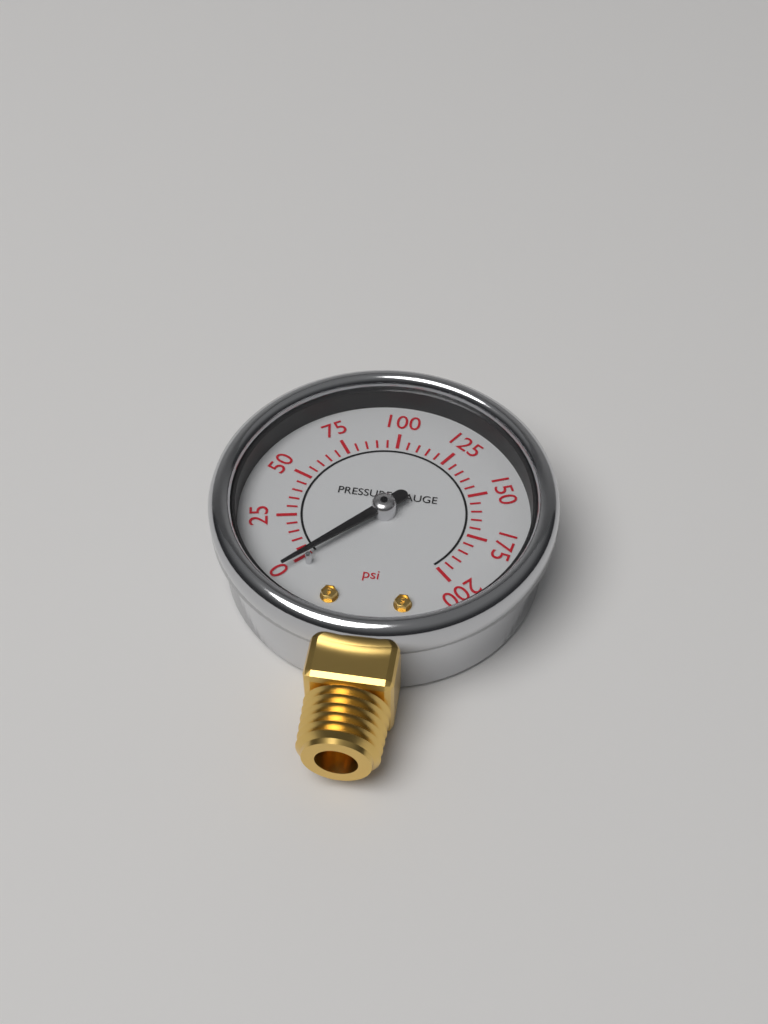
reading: 0 psi
